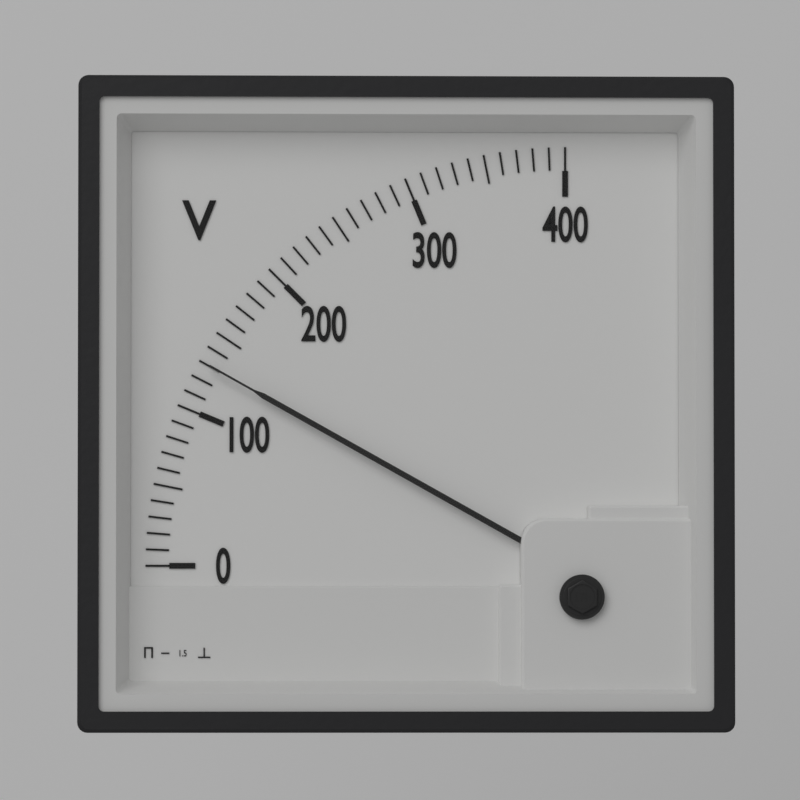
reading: 130 V
